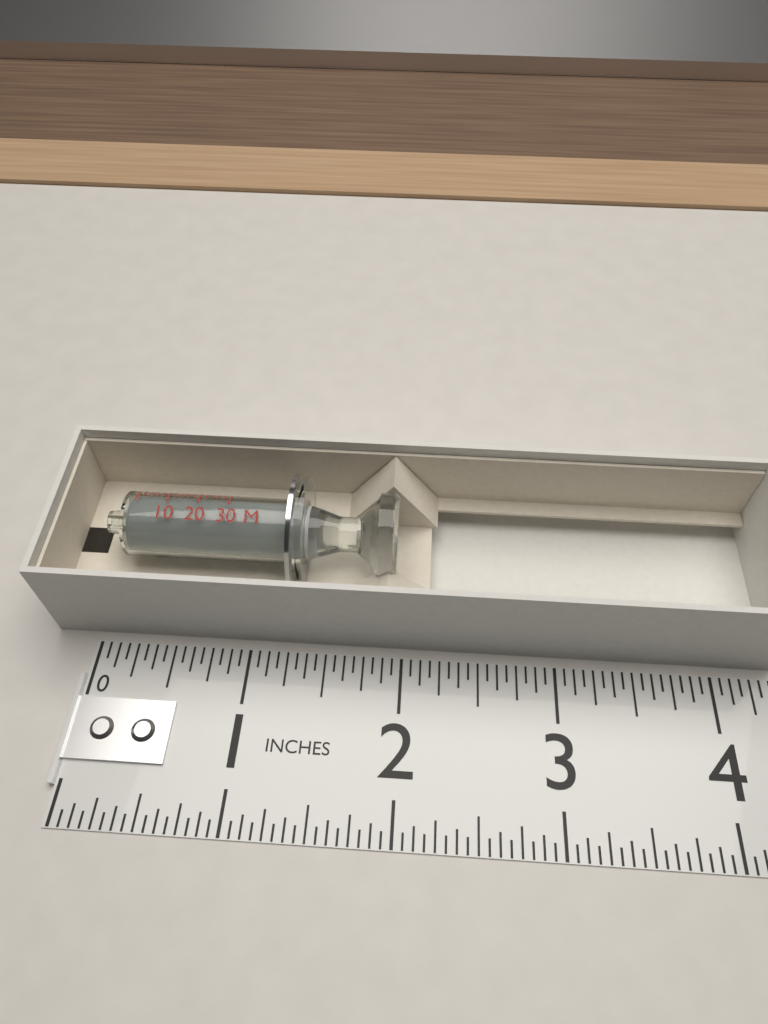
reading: 1.9375 in
